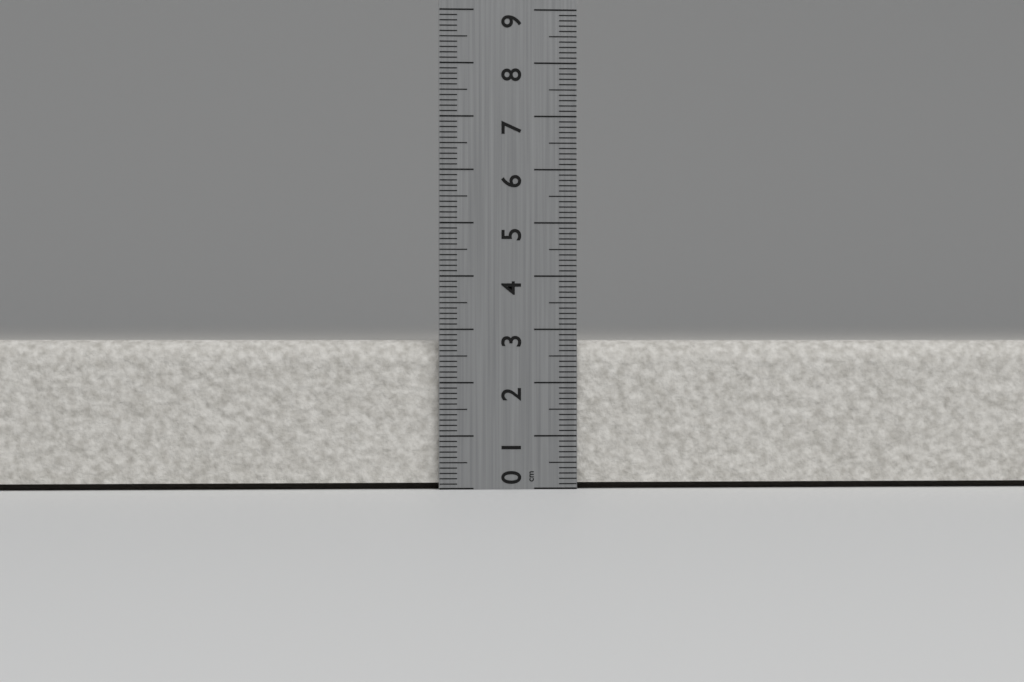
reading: 2.8 cm
